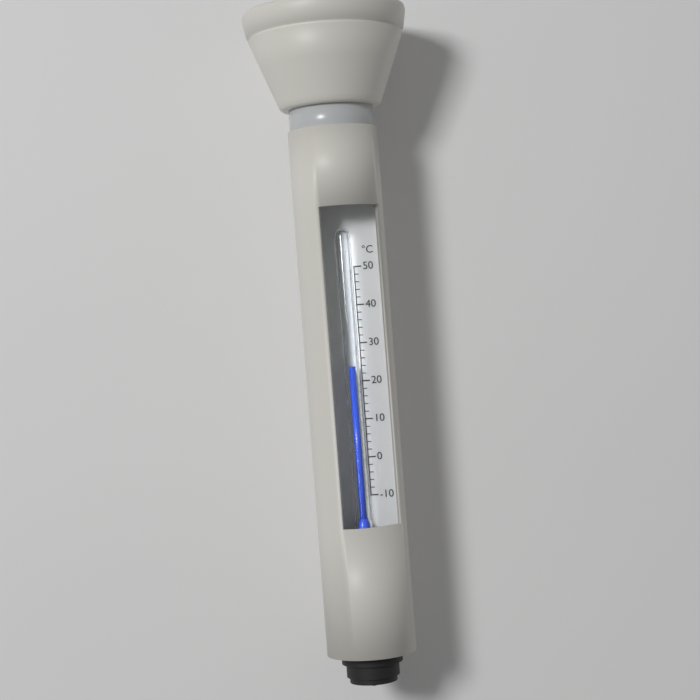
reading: 24 °C
